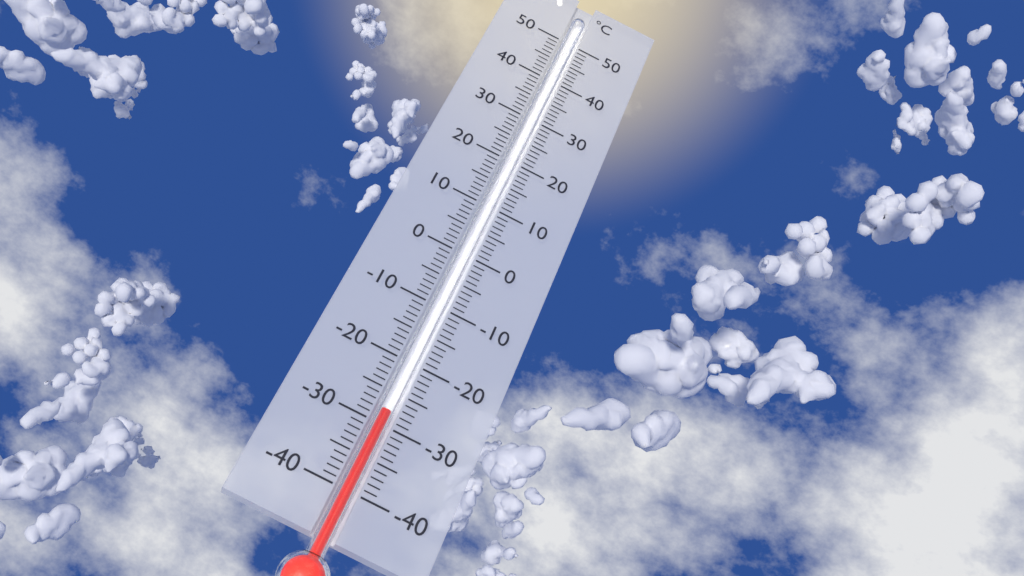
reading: -28 °C
